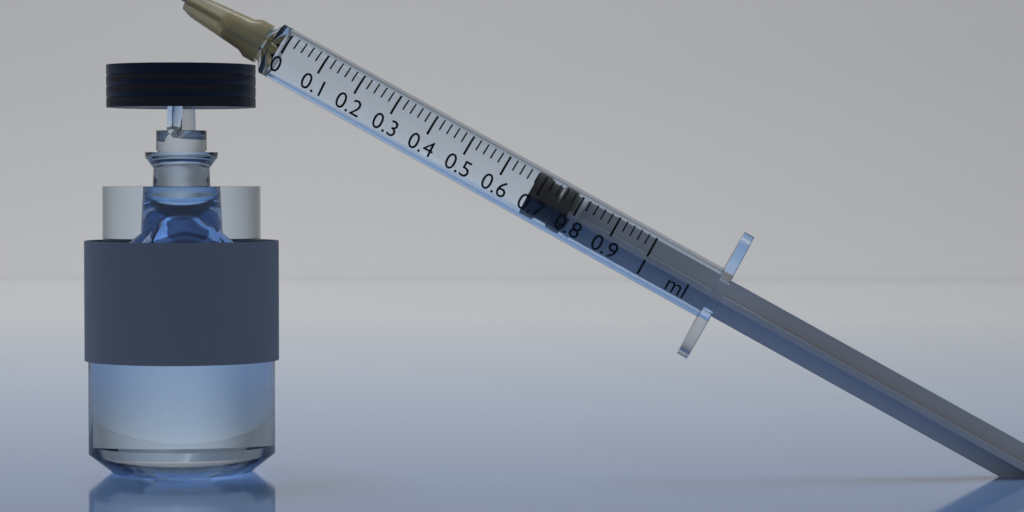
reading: 0.68 ml
